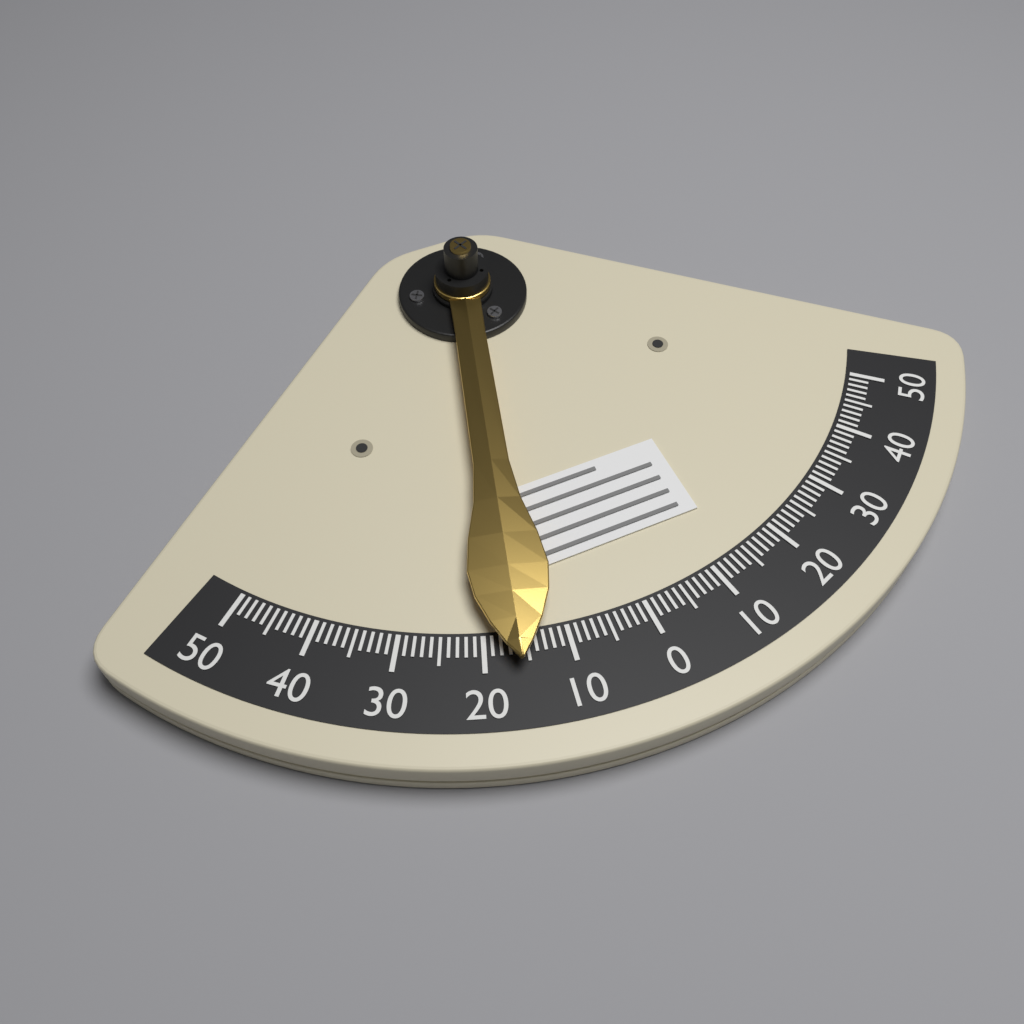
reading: 16 (no unit)
